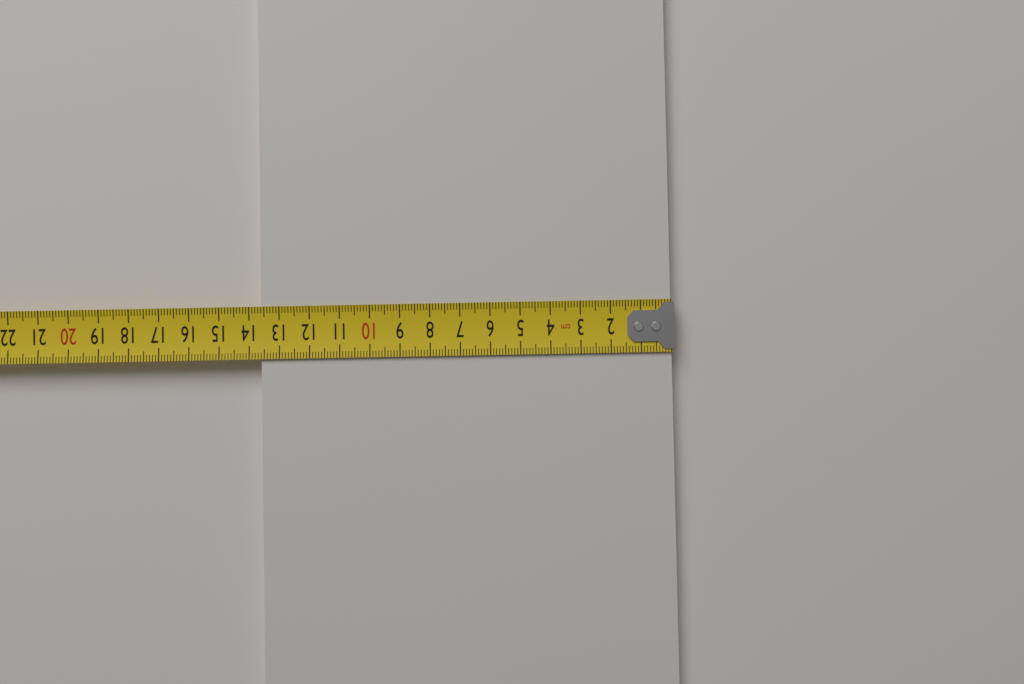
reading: 13.6 cm
